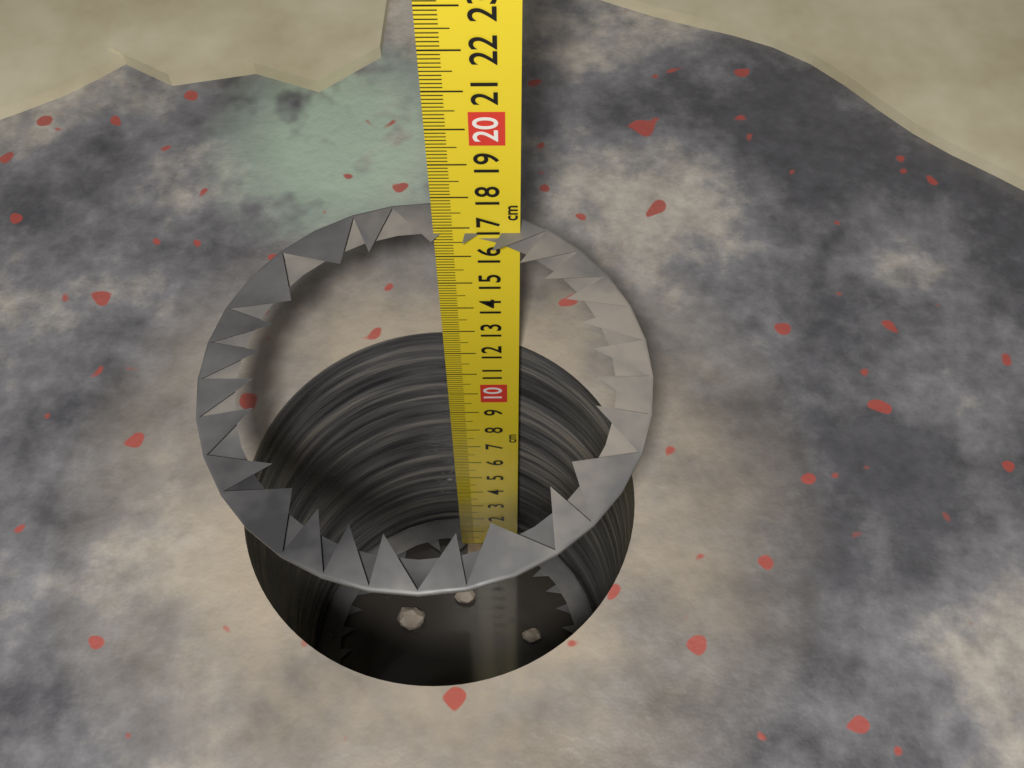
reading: 16.8 cm
